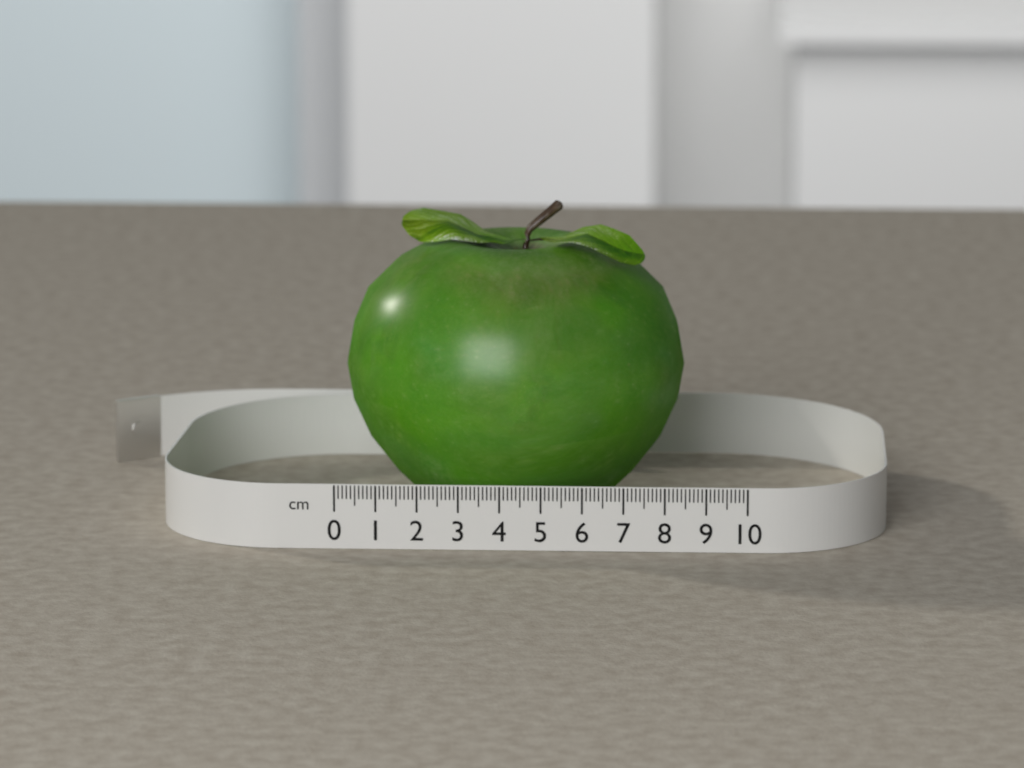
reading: 8.4 cm
